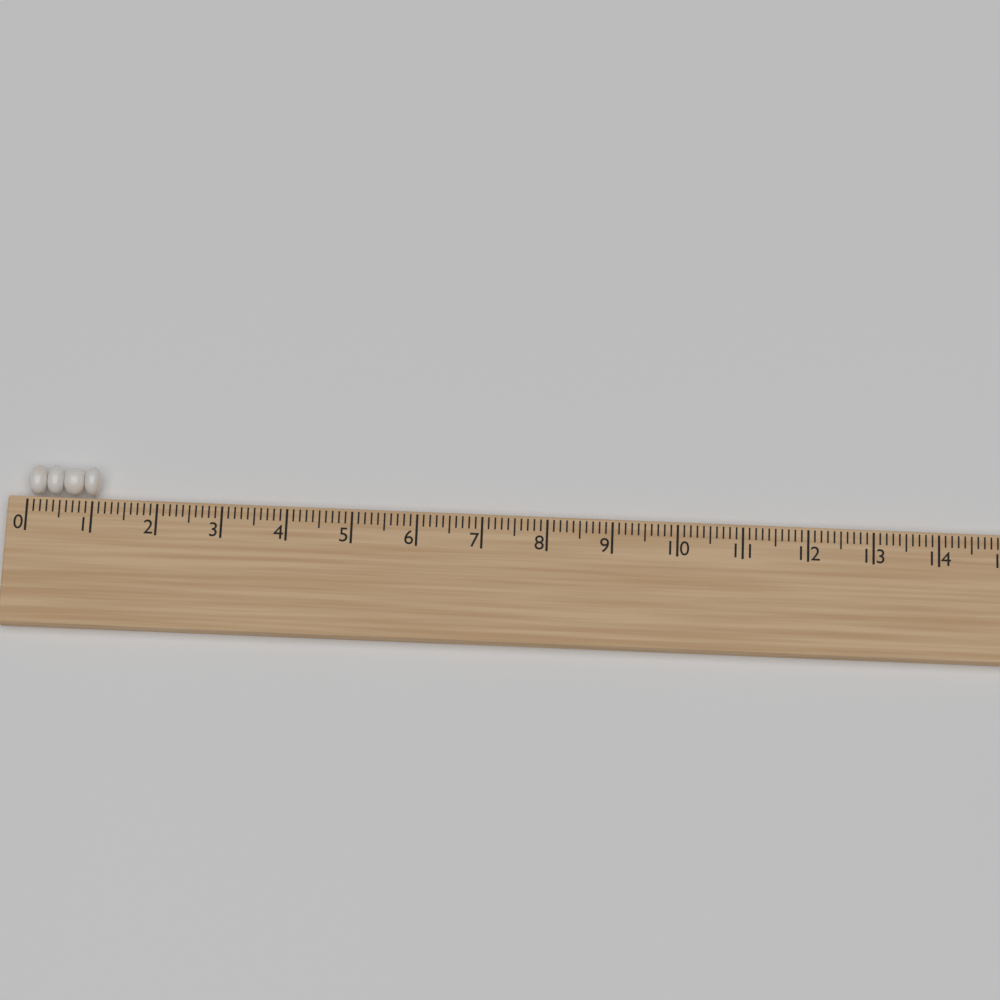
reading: 1.1 (no unit)
